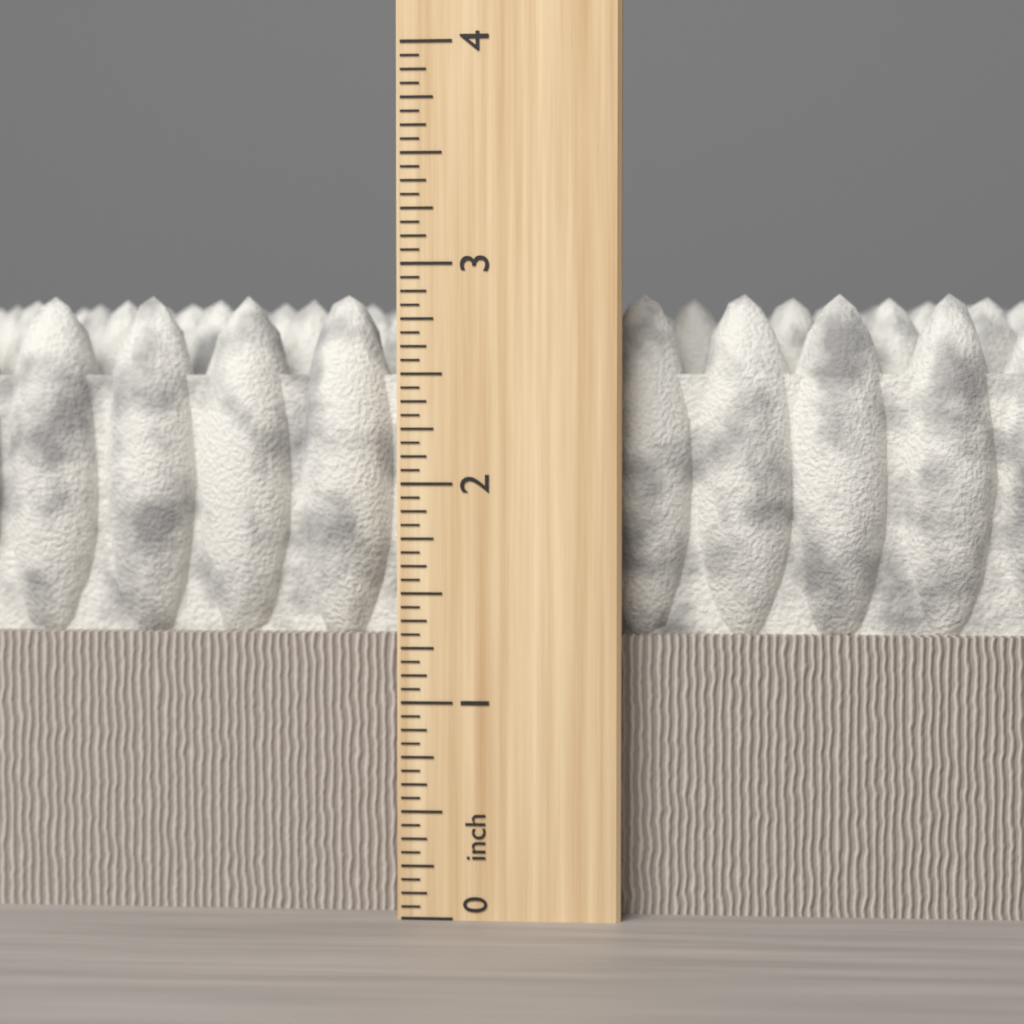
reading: 2.8750 inch
